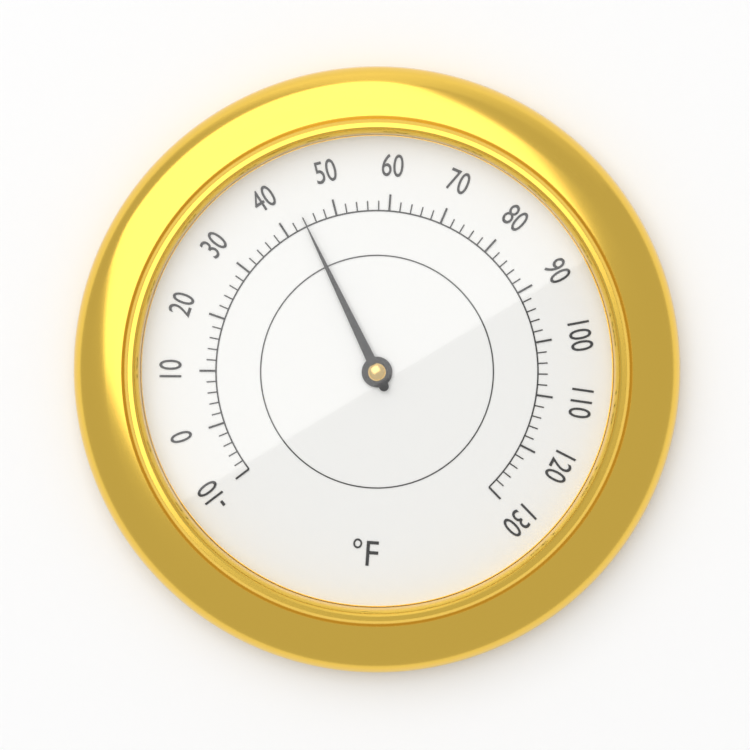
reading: 44 °F
